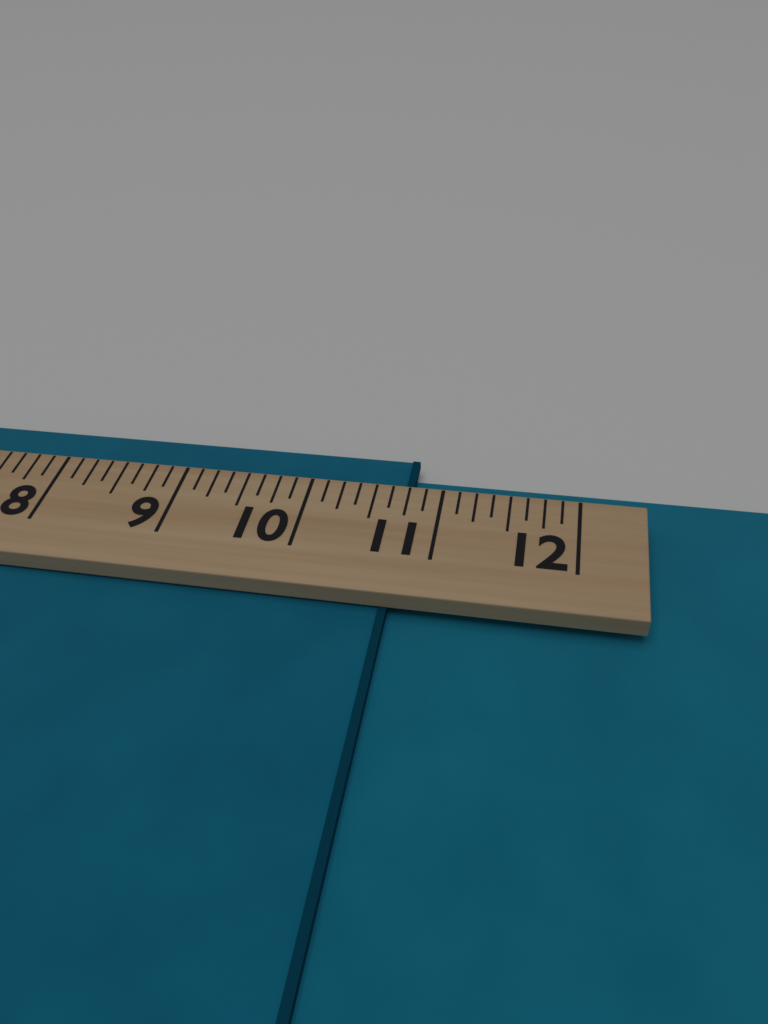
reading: 10.750 (no unit)
